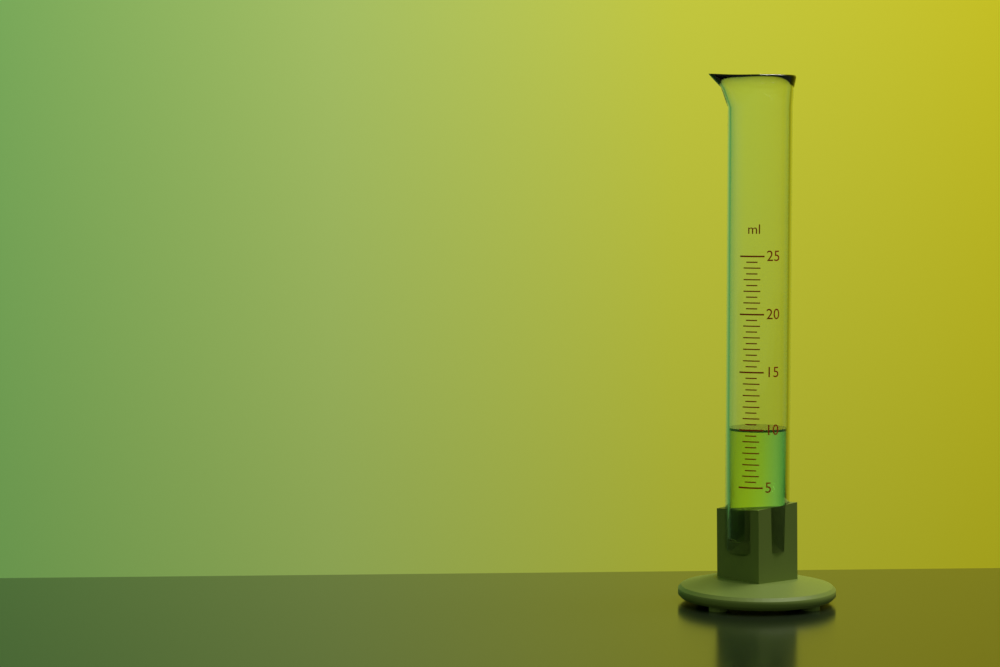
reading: 10.0 ml
